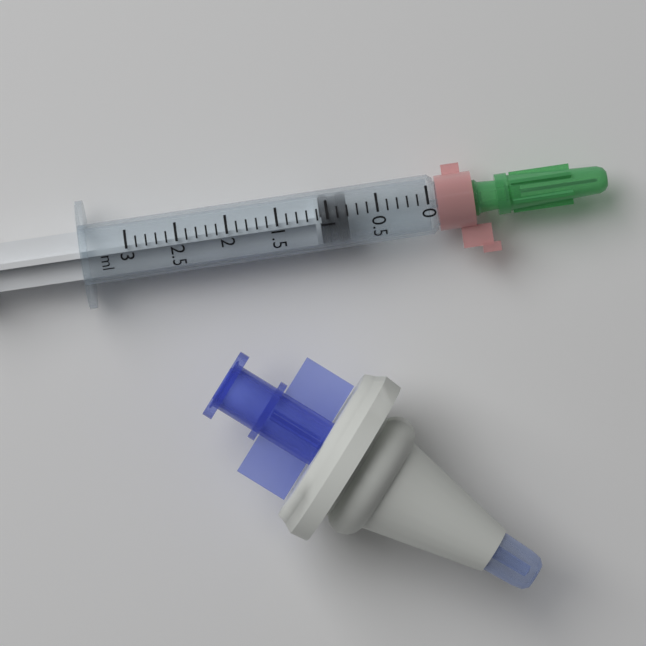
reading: 0.8 ml
